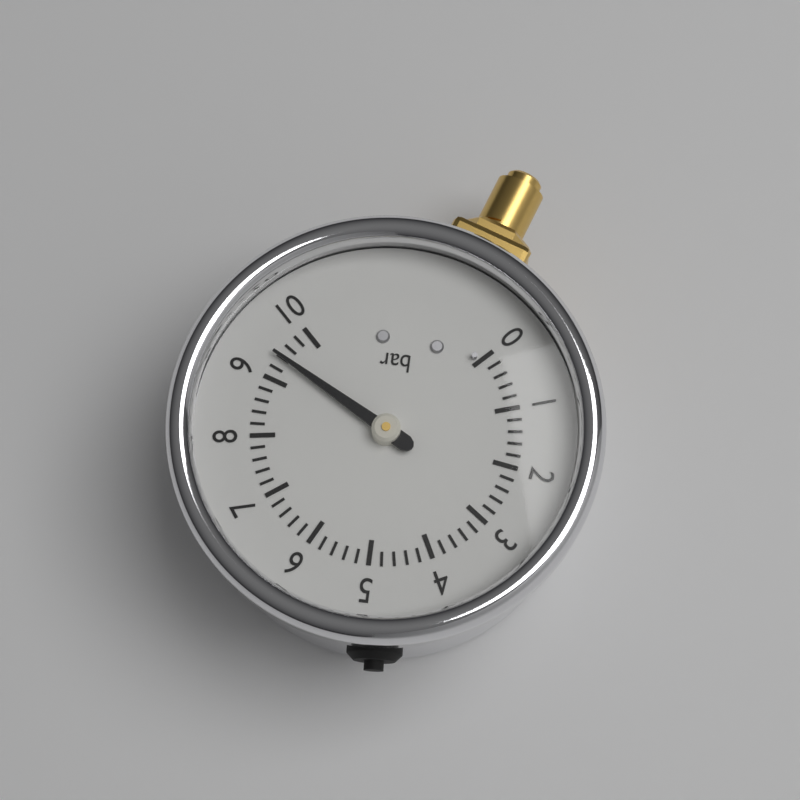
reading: 9.4 bar
